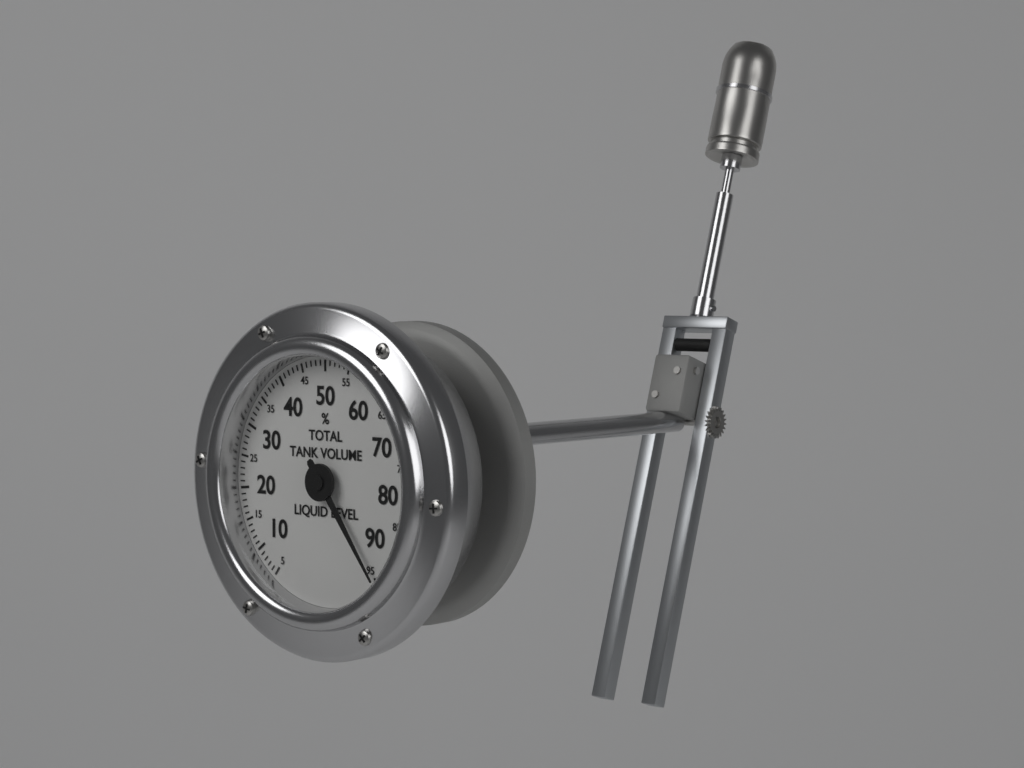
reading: 95 %
